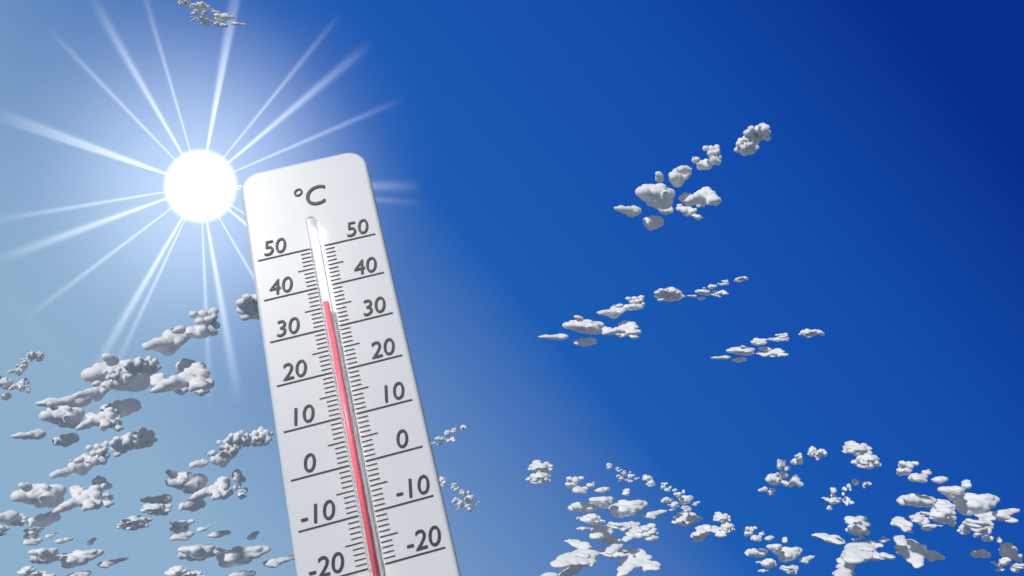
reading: 35 °C
